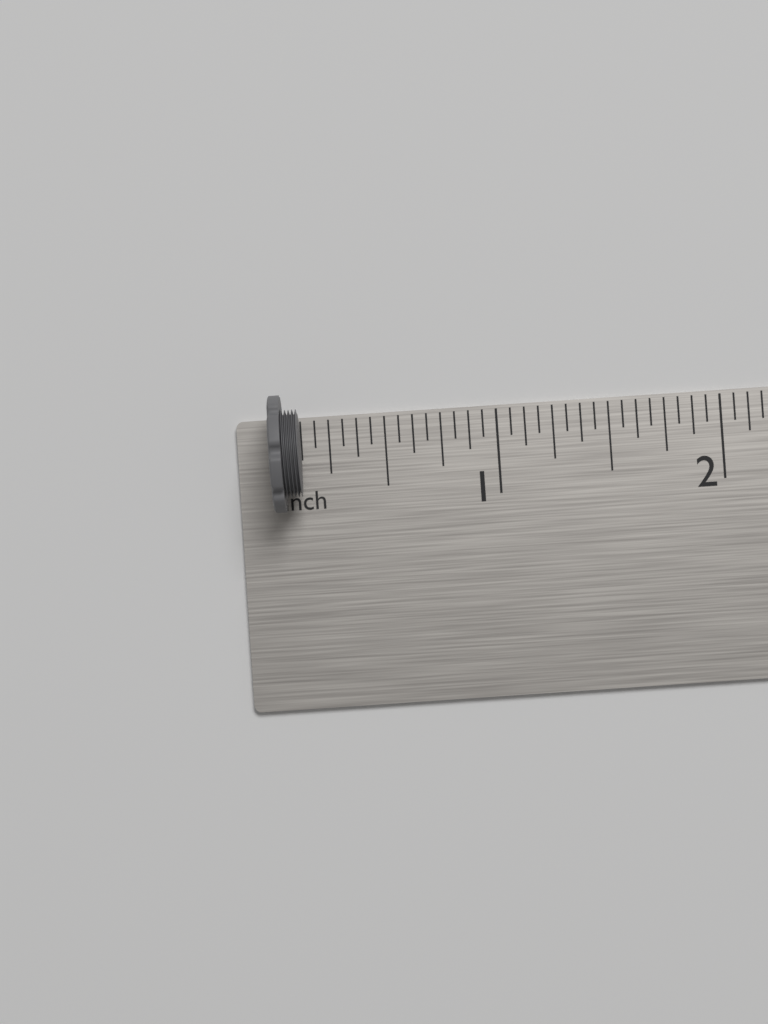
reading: 0.1250 in
